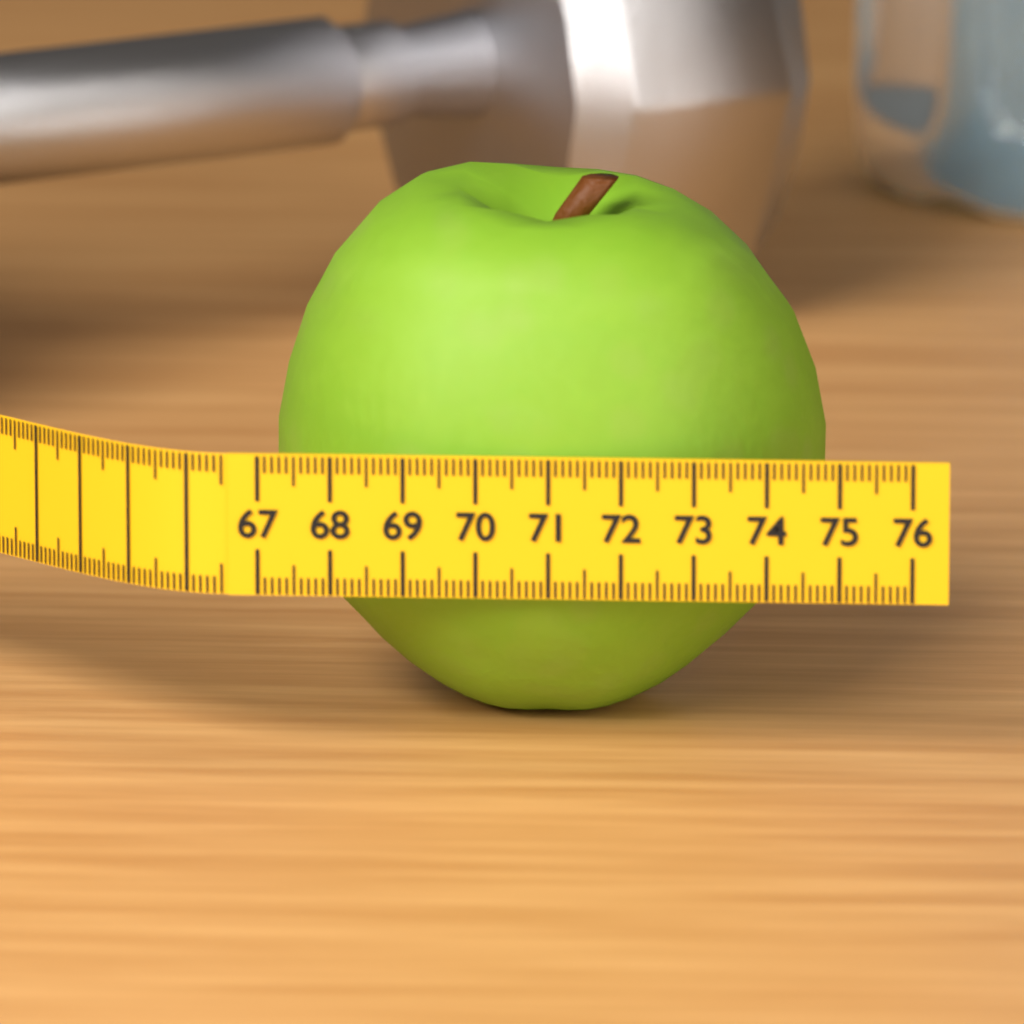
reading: 74.7 (no unit)
